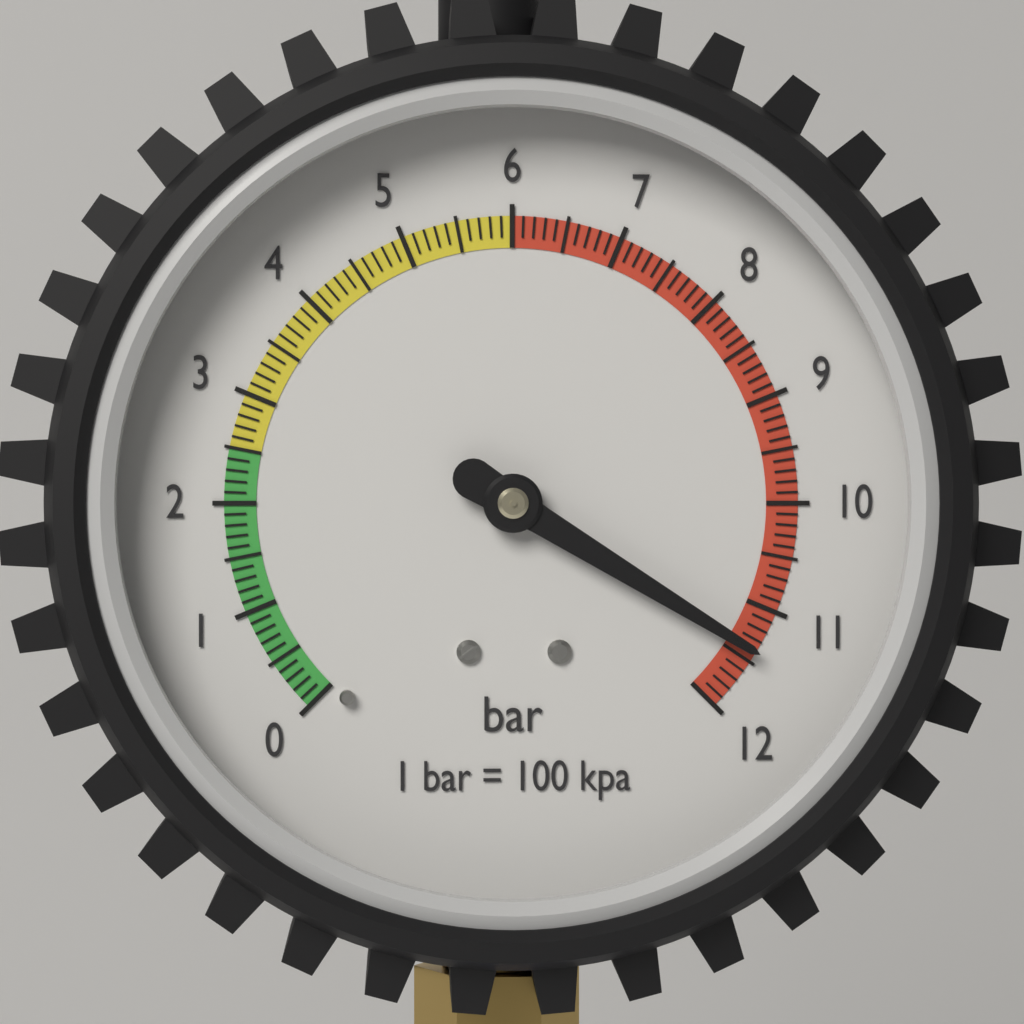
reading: 11.4 bar
